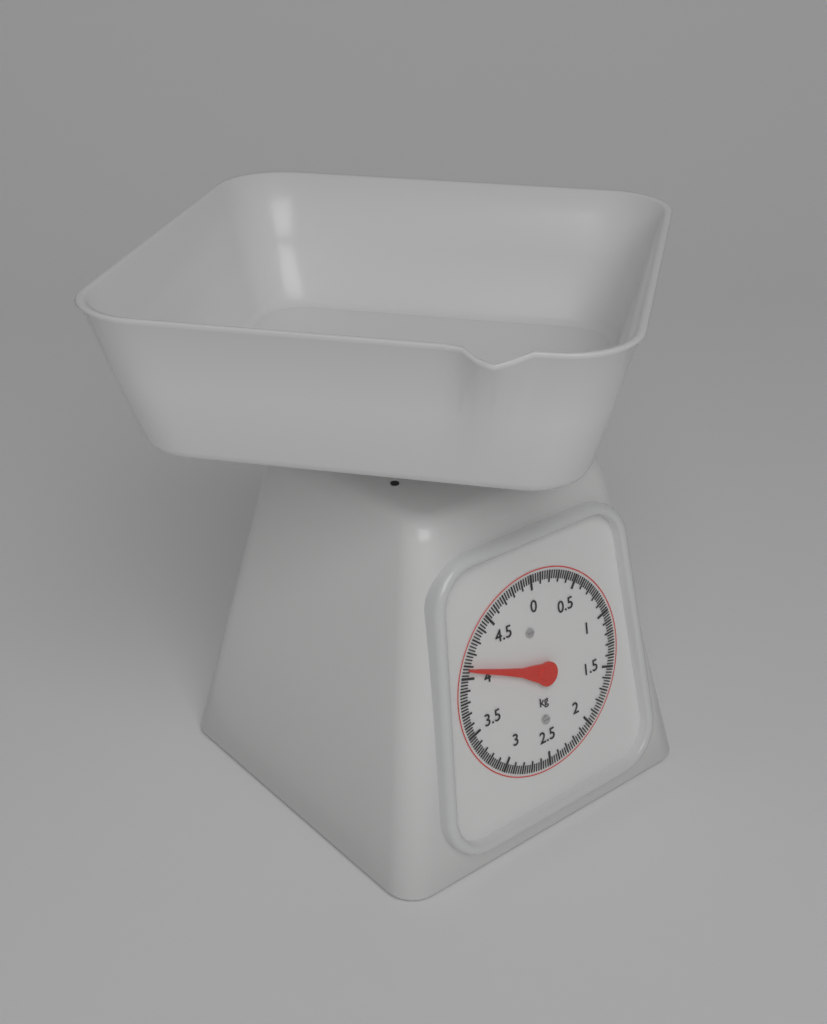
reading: 4.075 kg
